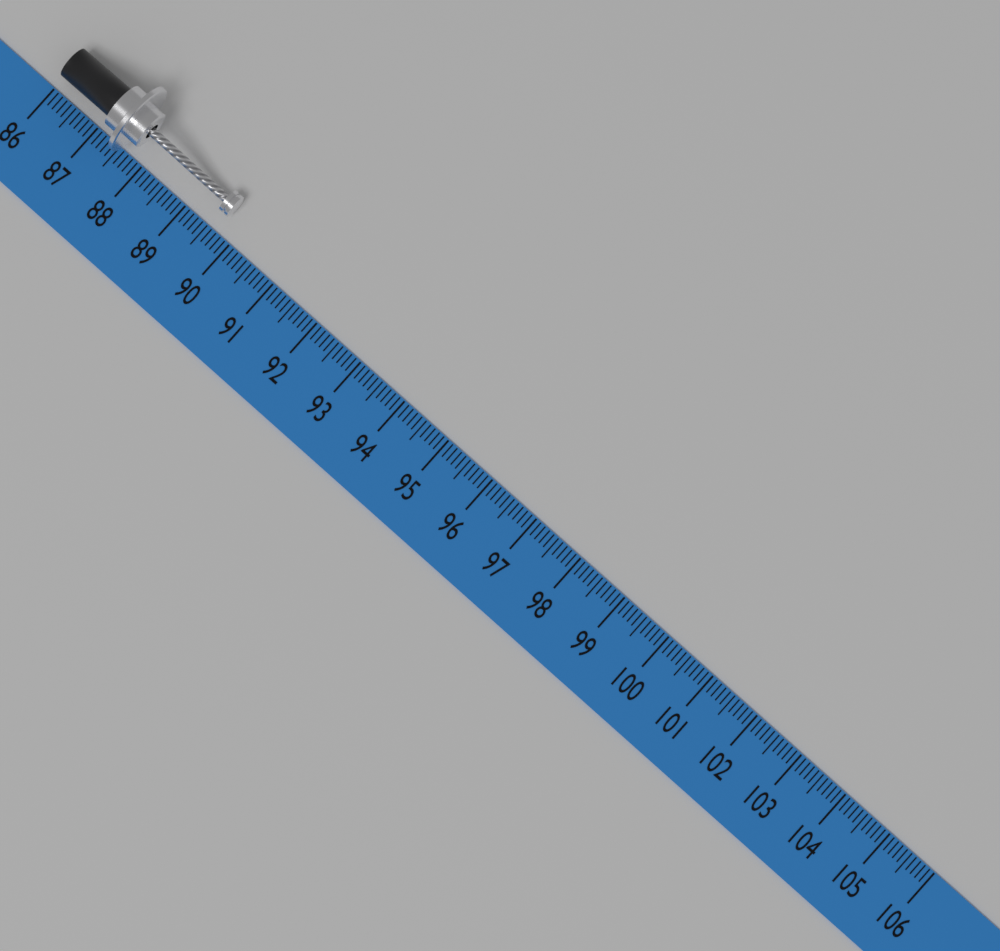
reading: 89.7 (no unit)
